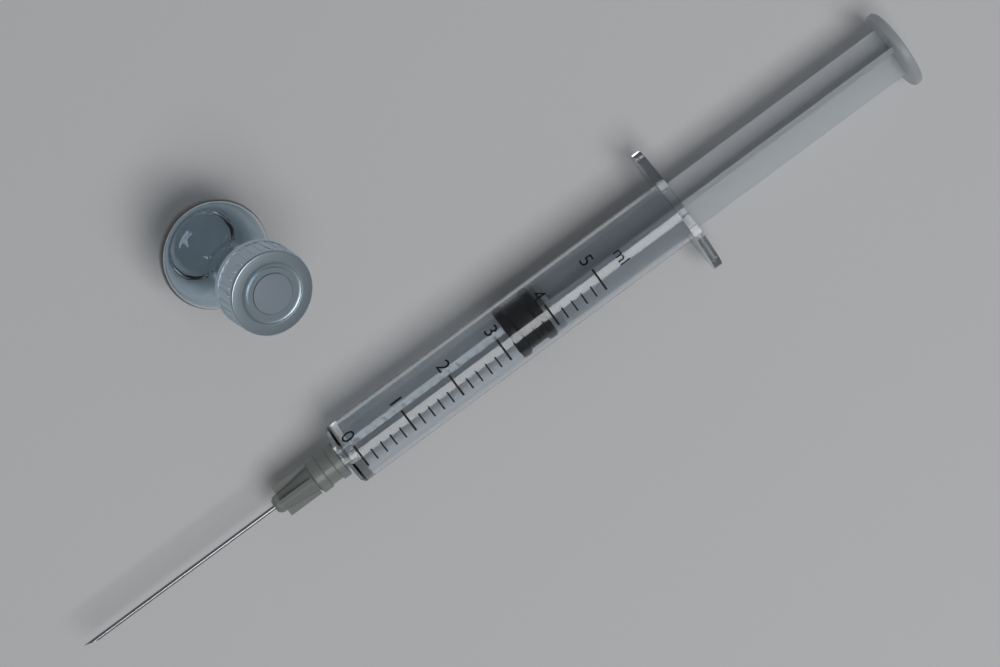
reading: 3.2 ml
